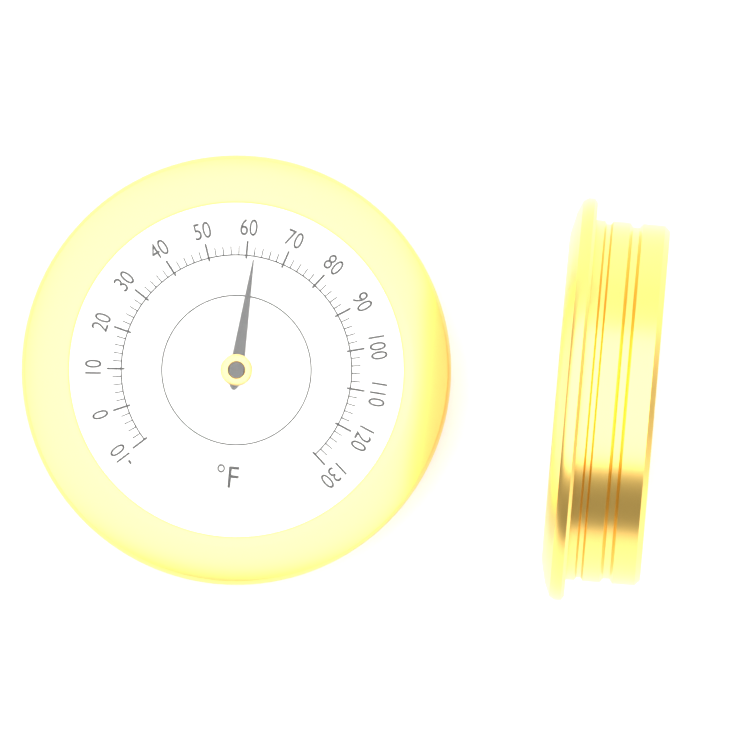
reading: 62 °F
